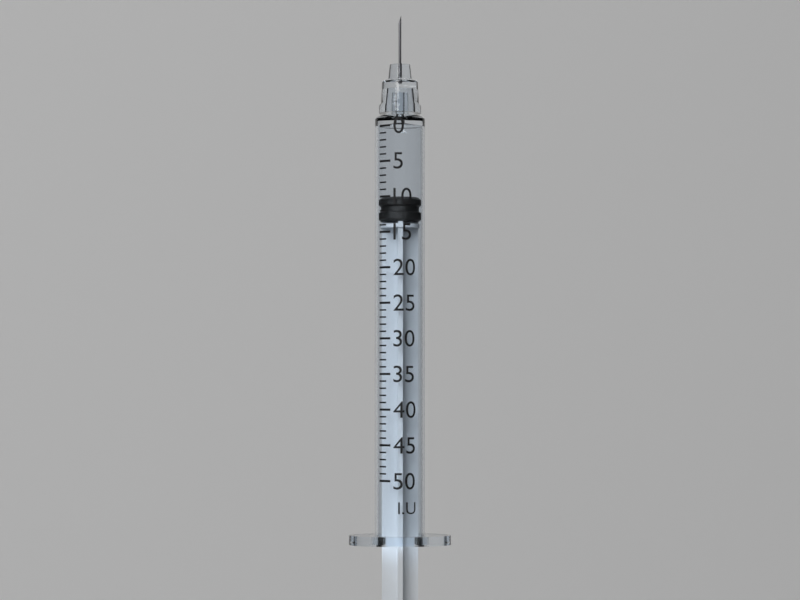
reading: 10 I.U.
